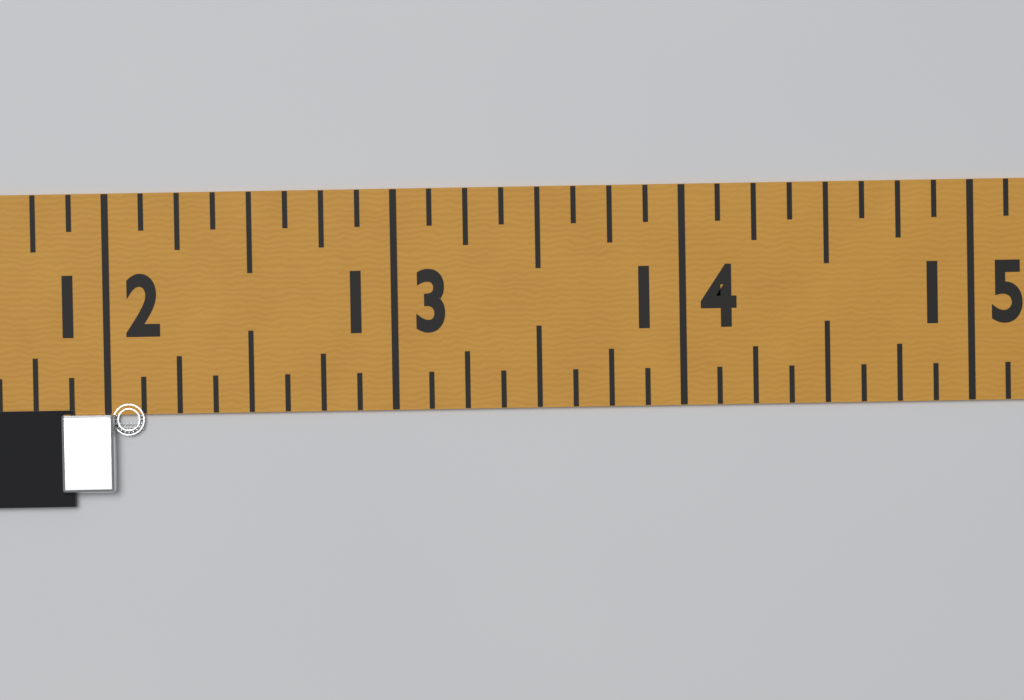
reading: 12.125 in
